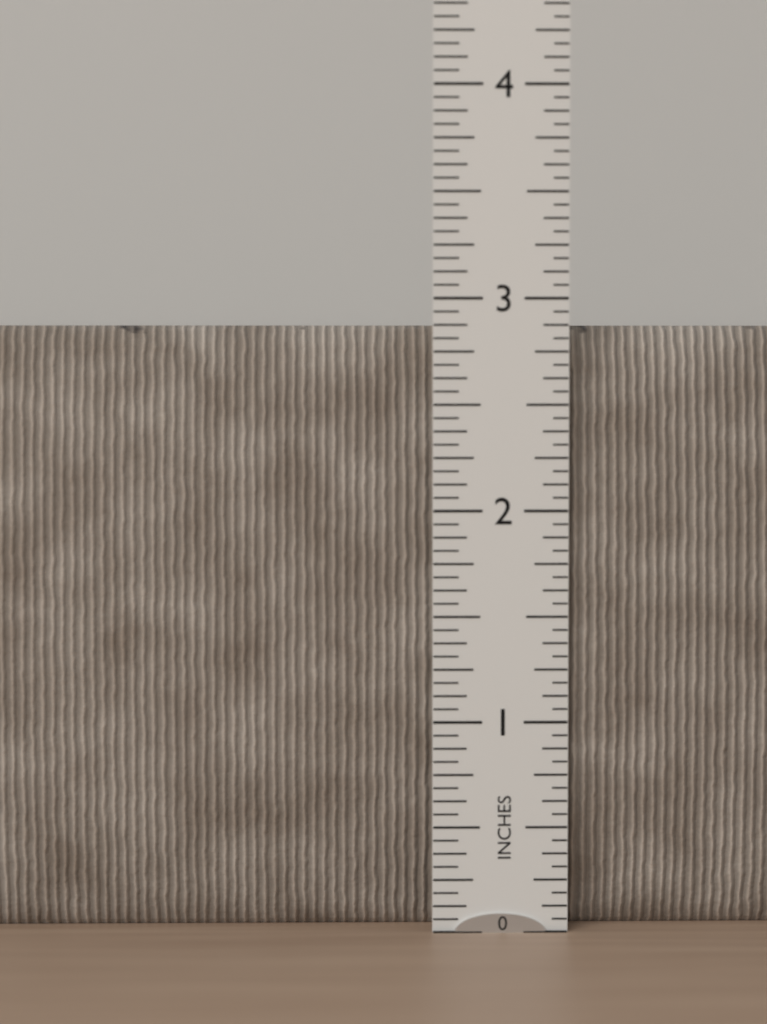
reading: 2.8750 in
